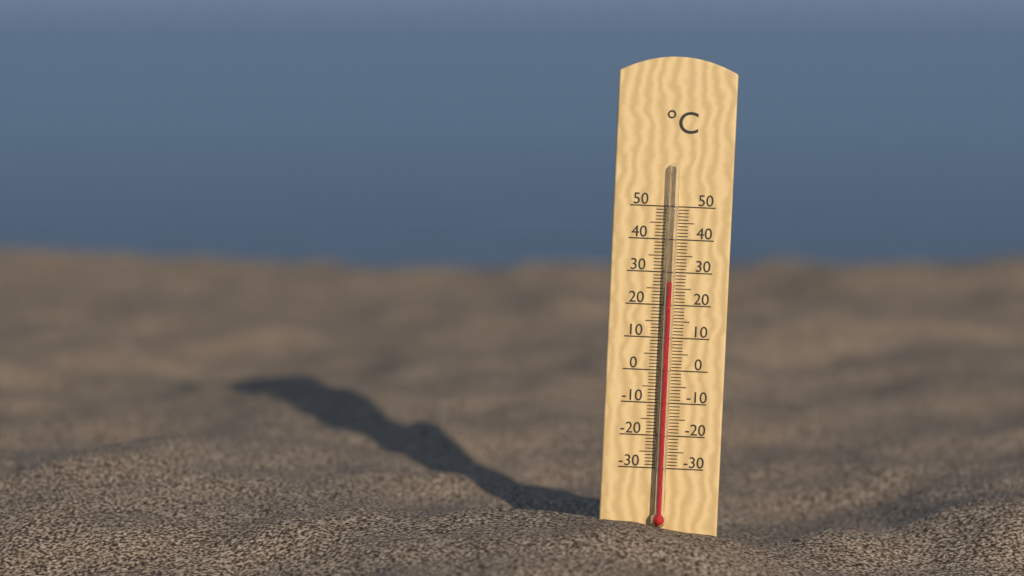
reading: 27 °C
